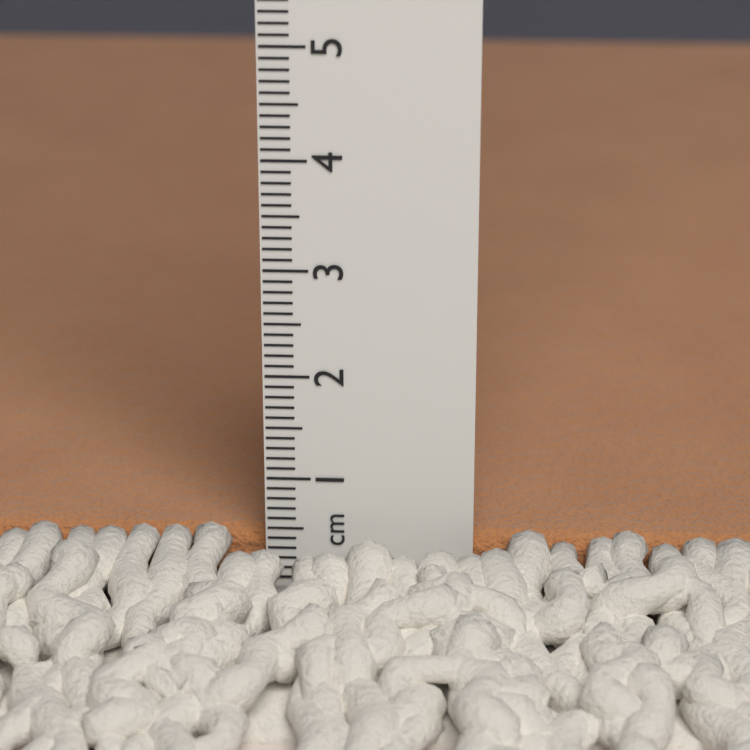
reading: 0.4 cm
